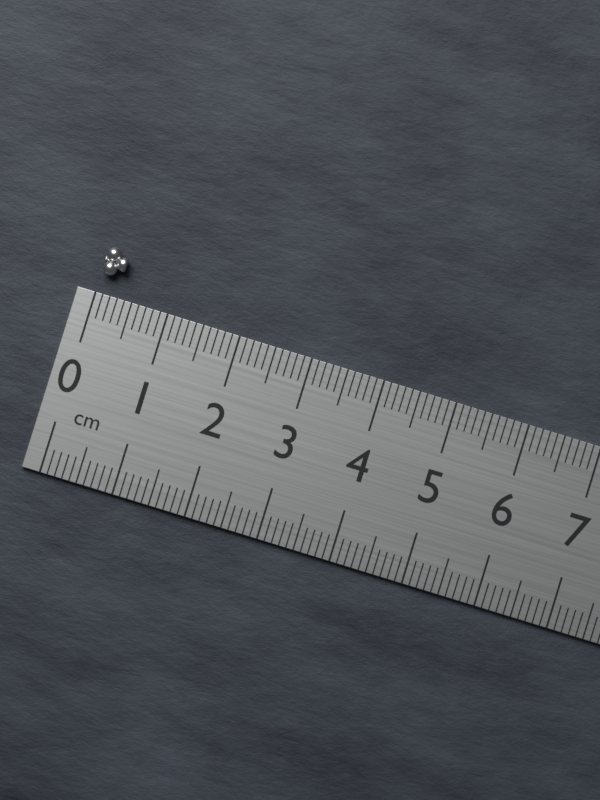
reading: 0.3 cm
